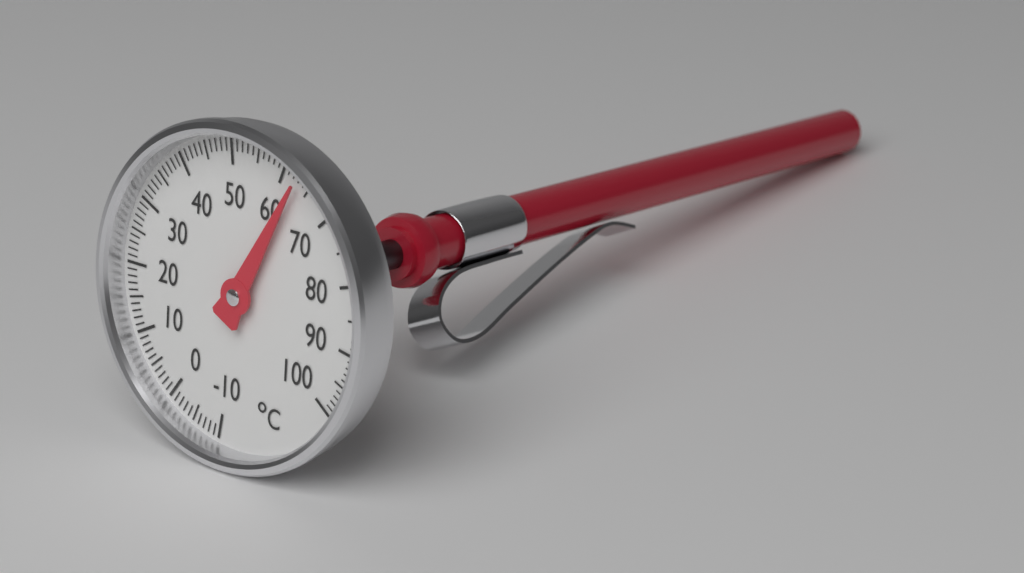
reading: 63 °C
